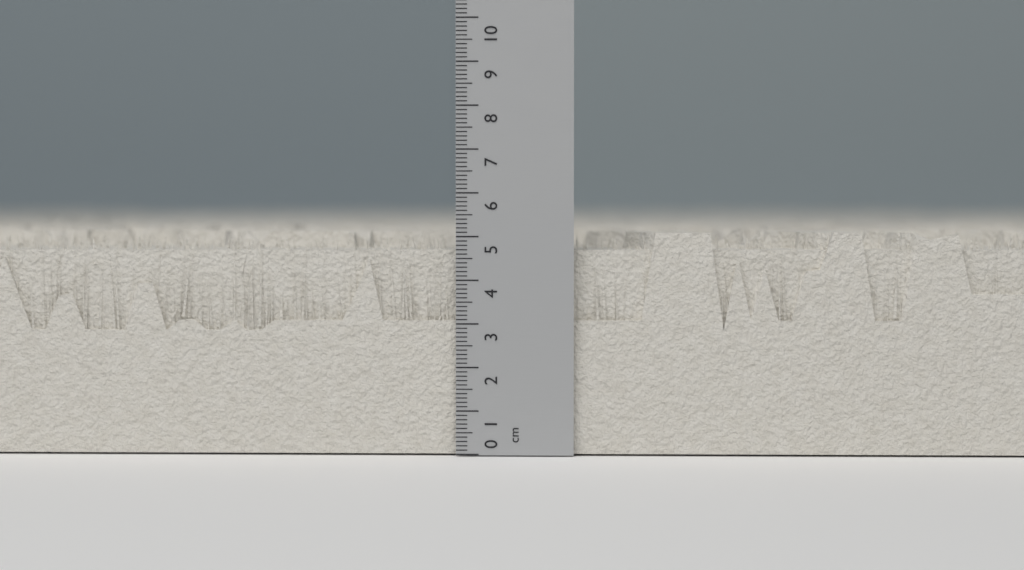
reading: 5.1 cm
